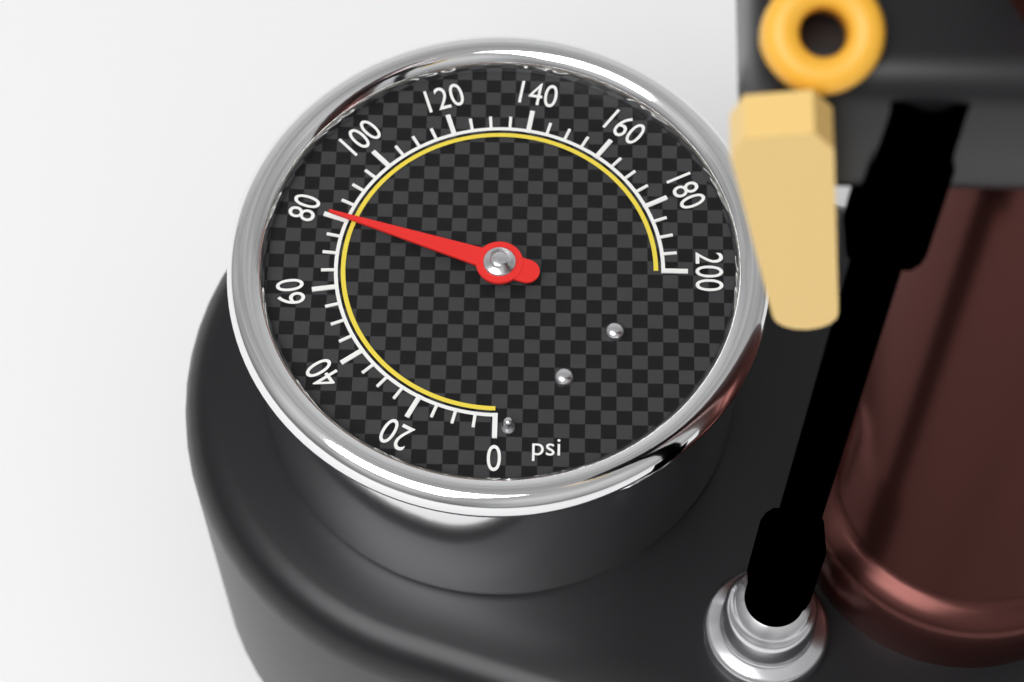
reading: 80 psi
